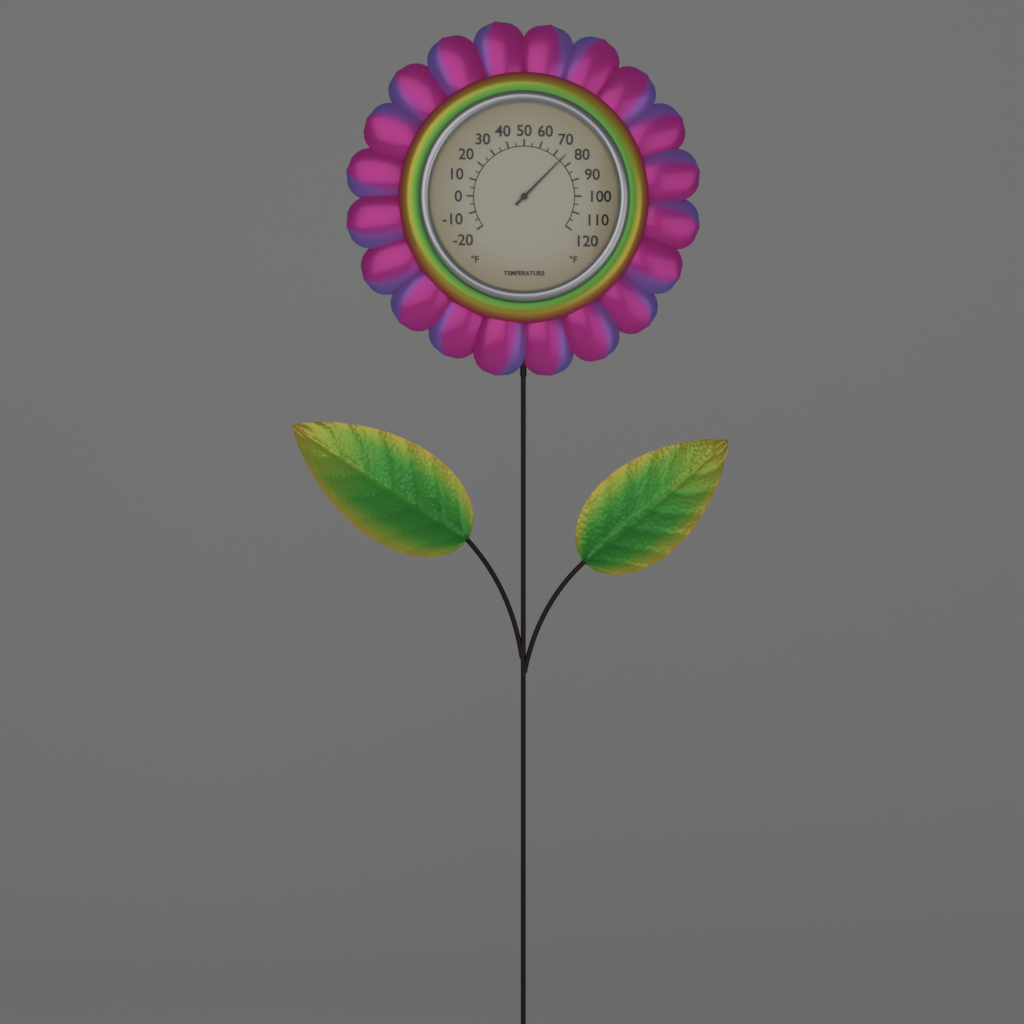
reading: 75 °F
